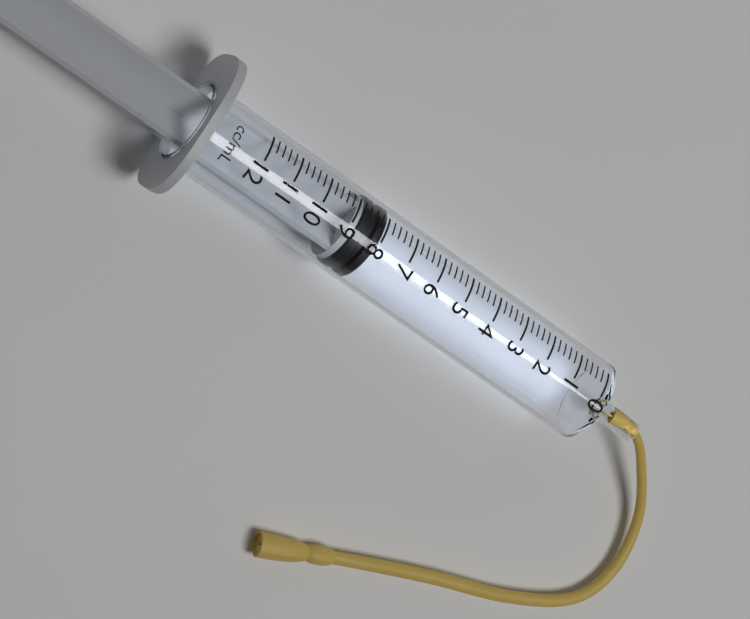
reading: 8.0 ml
